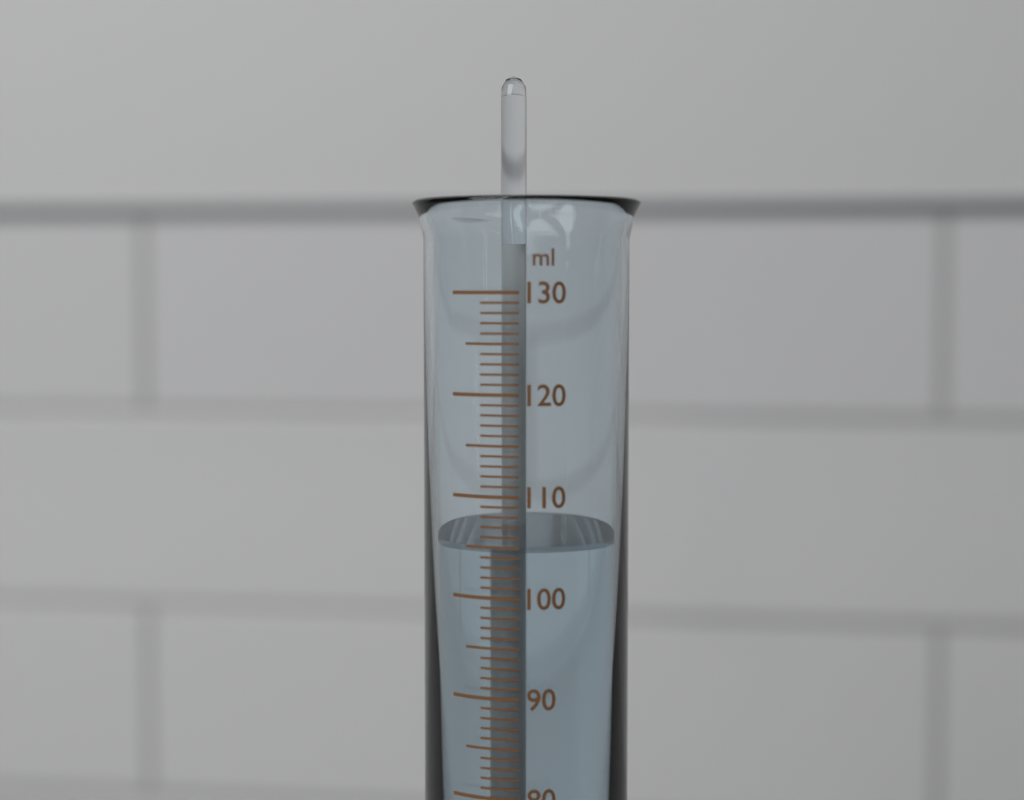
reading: 105 ml
